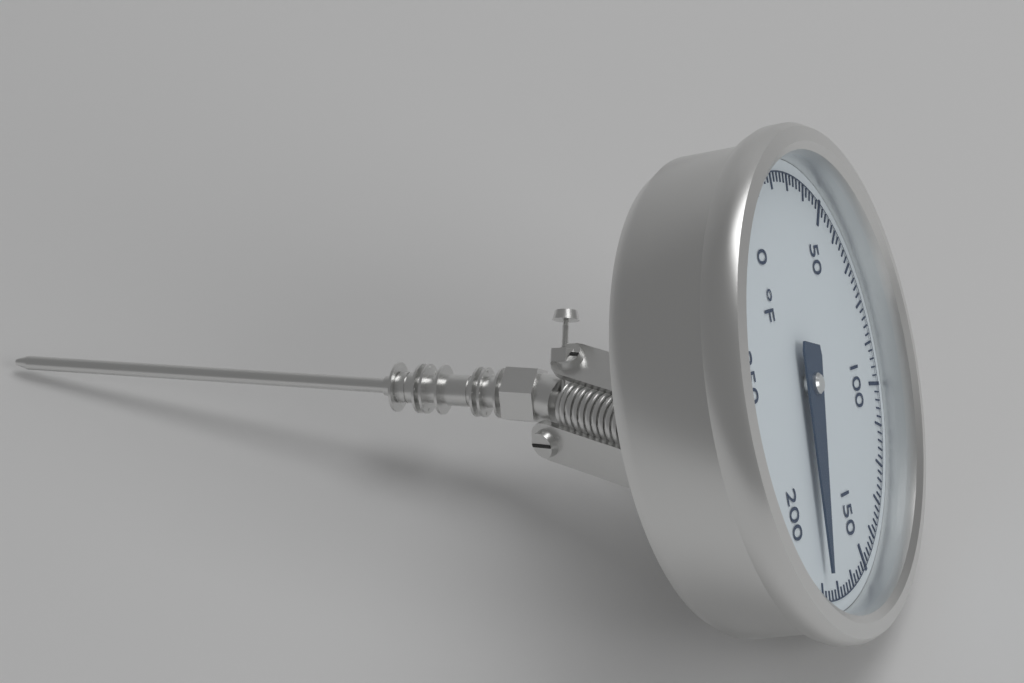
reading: 178 °F
